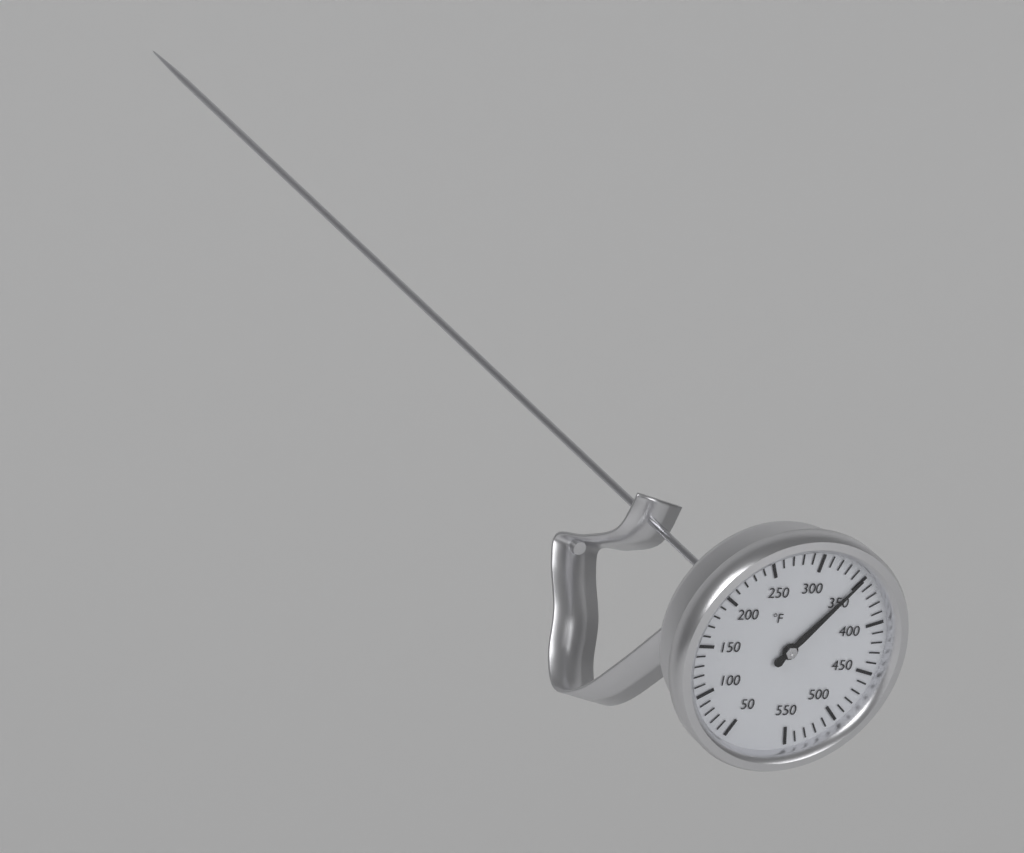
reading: 350 °F
